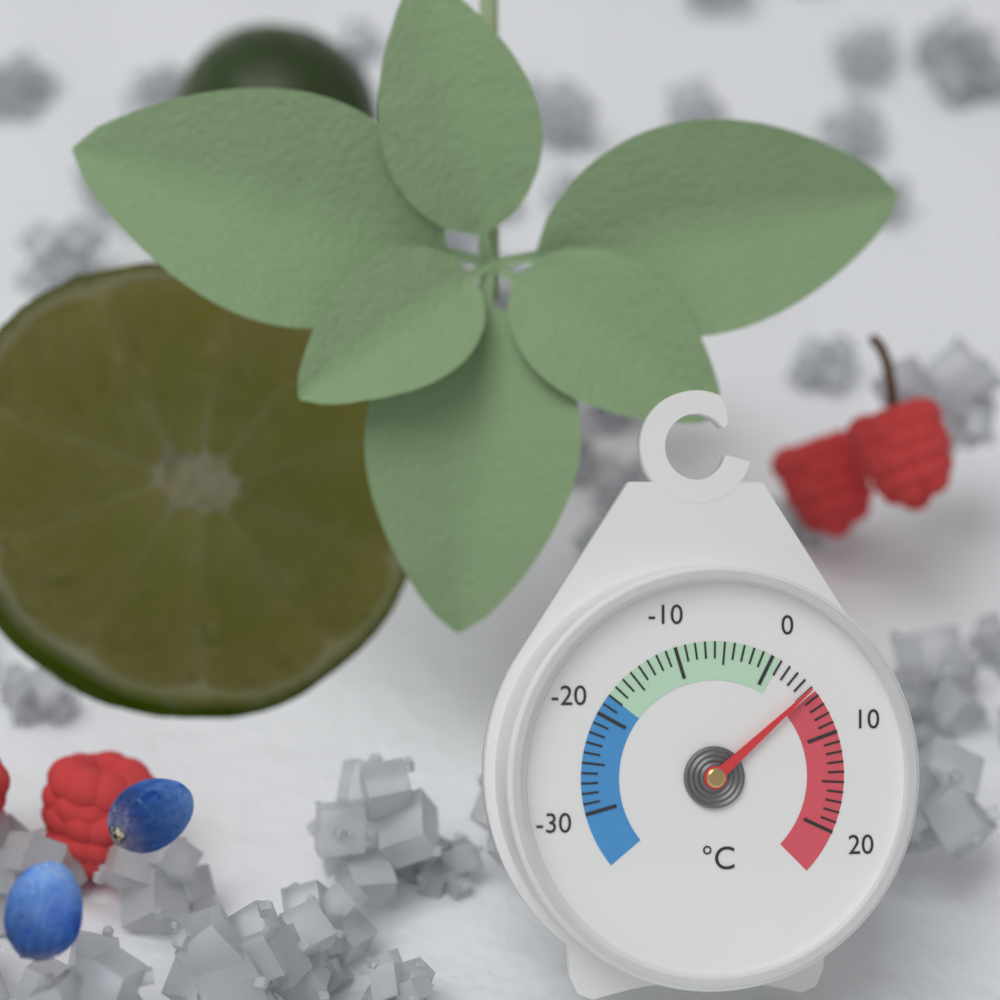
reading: 5 °C
